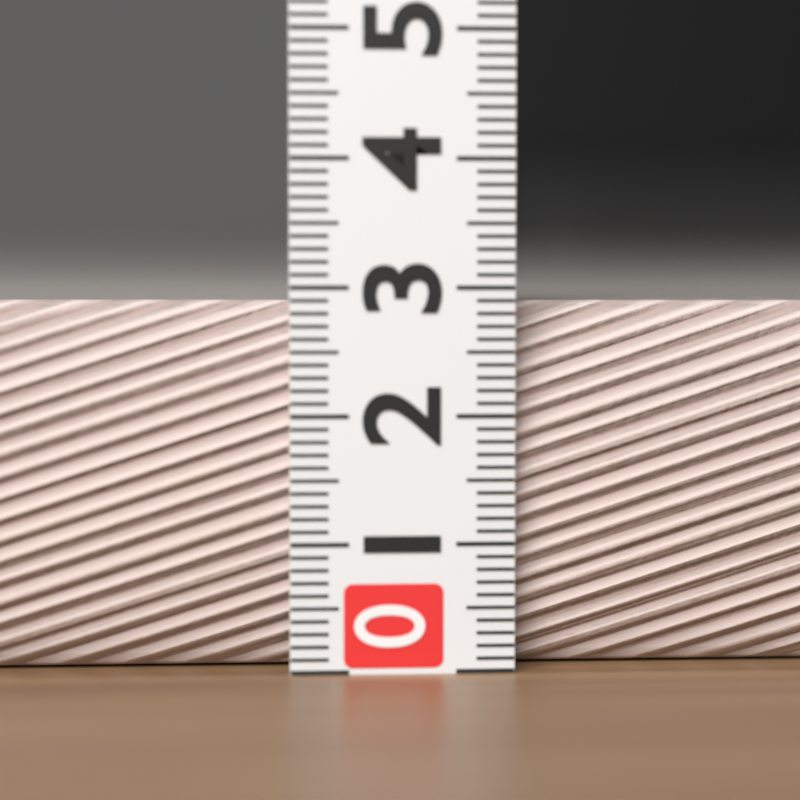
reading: 2.9 (no unit)
